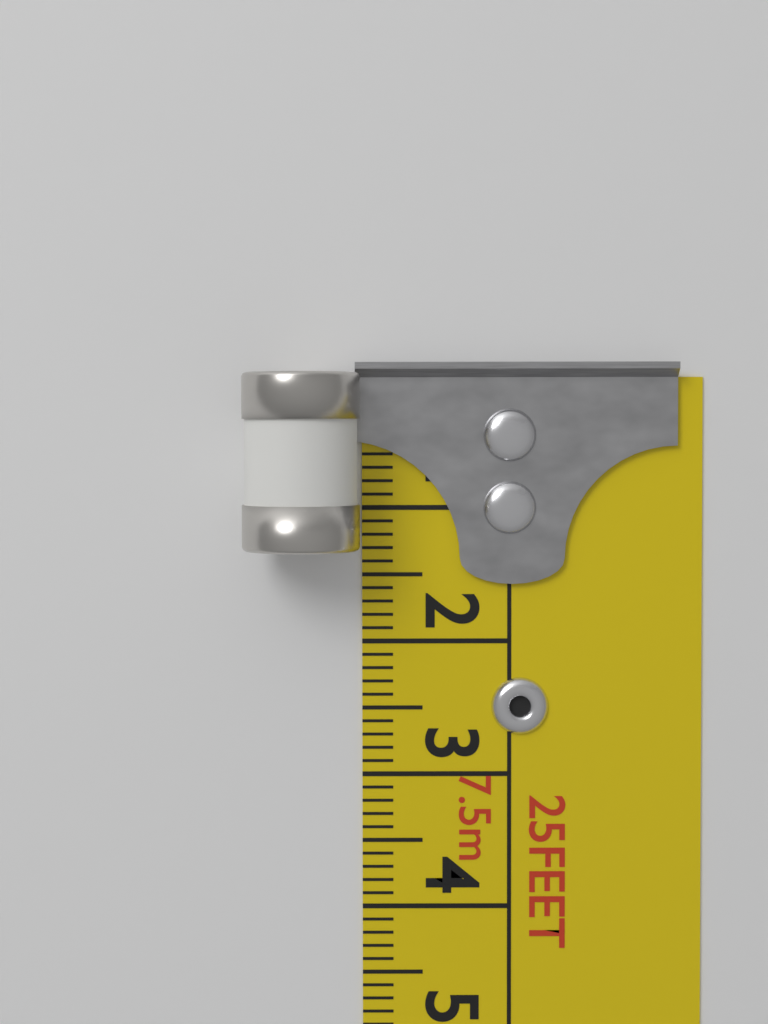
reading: 1.3 cm
